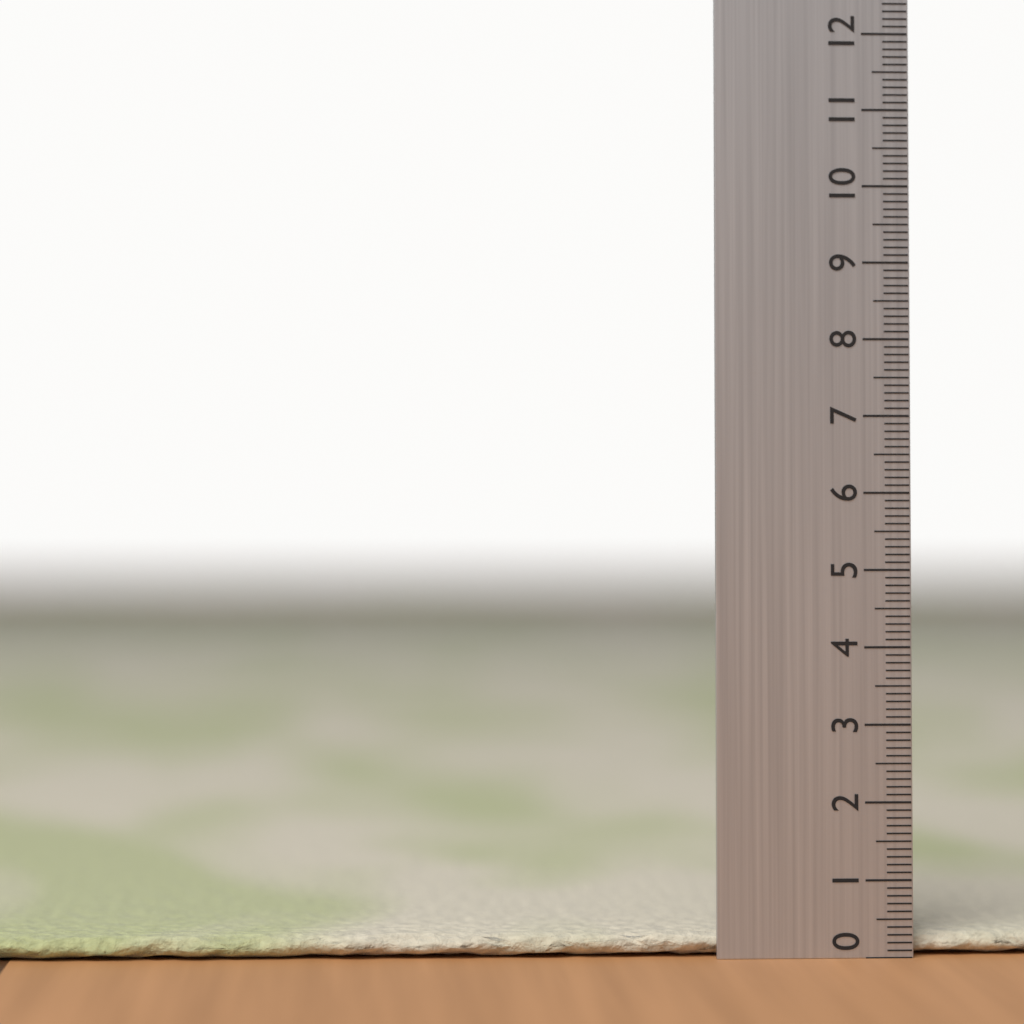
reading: 0.3 (no unit)
